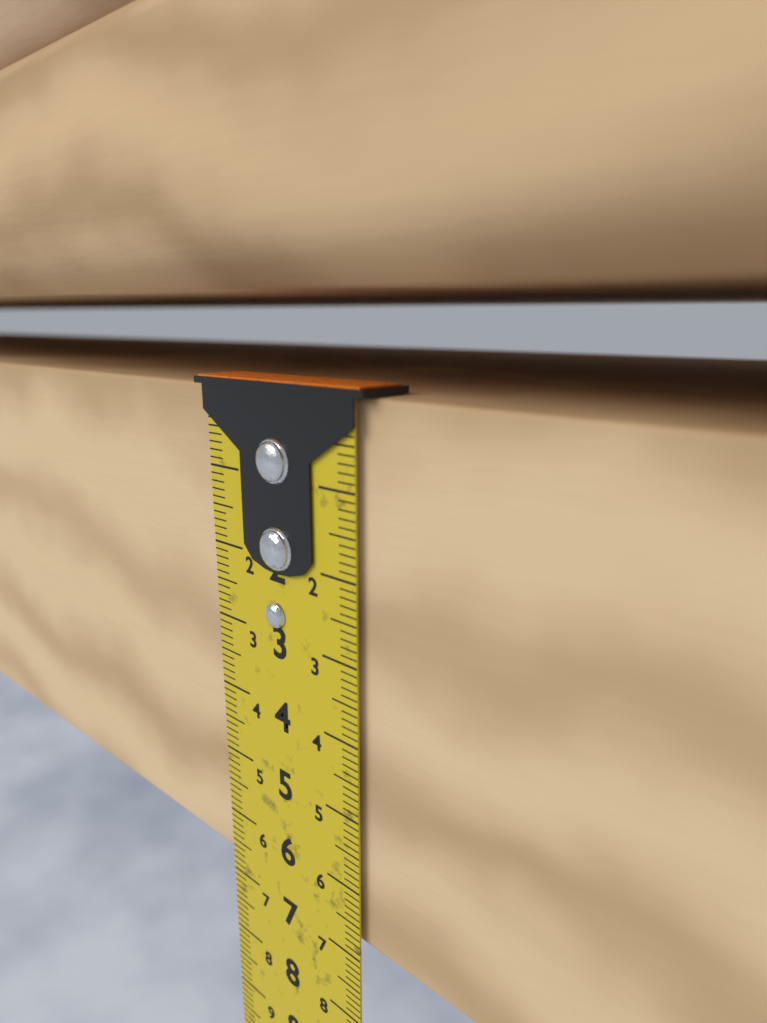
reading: 6.8 cm
